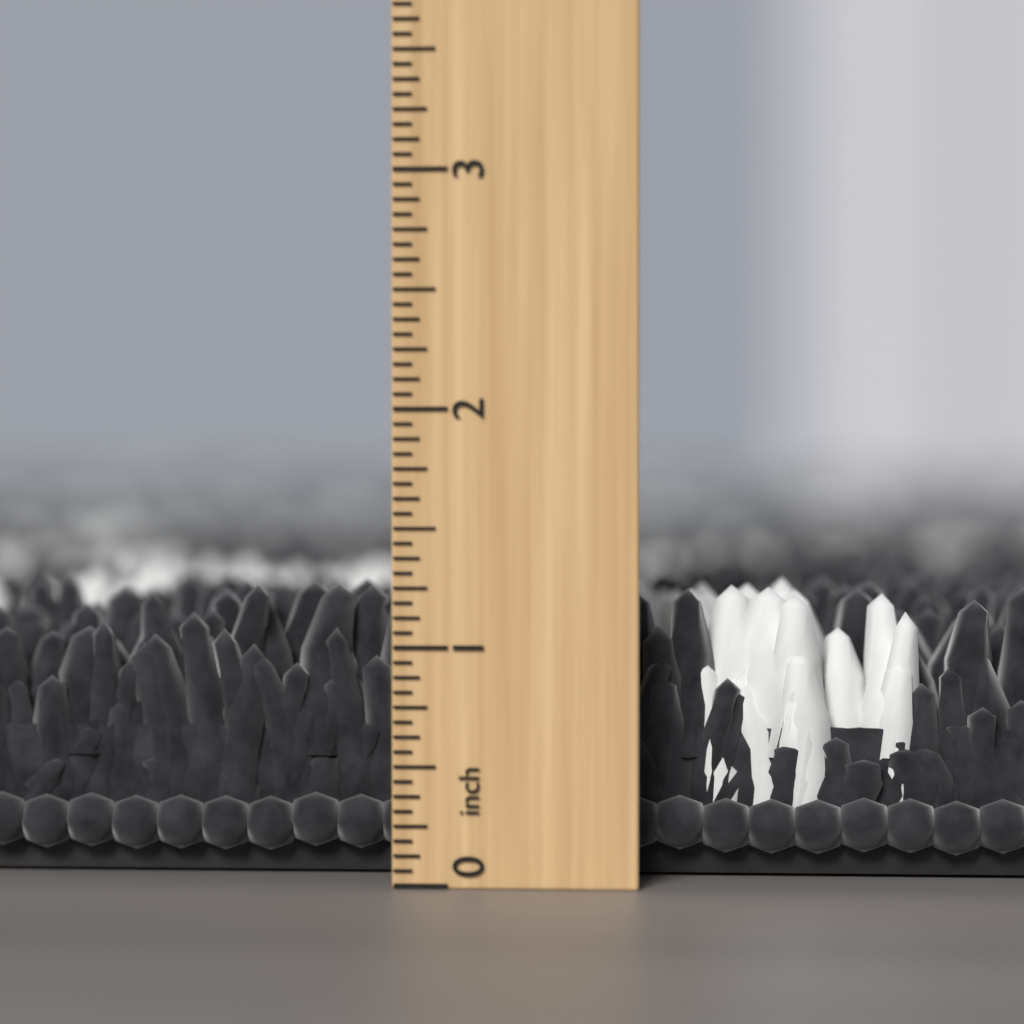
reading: 1.2500 inch
